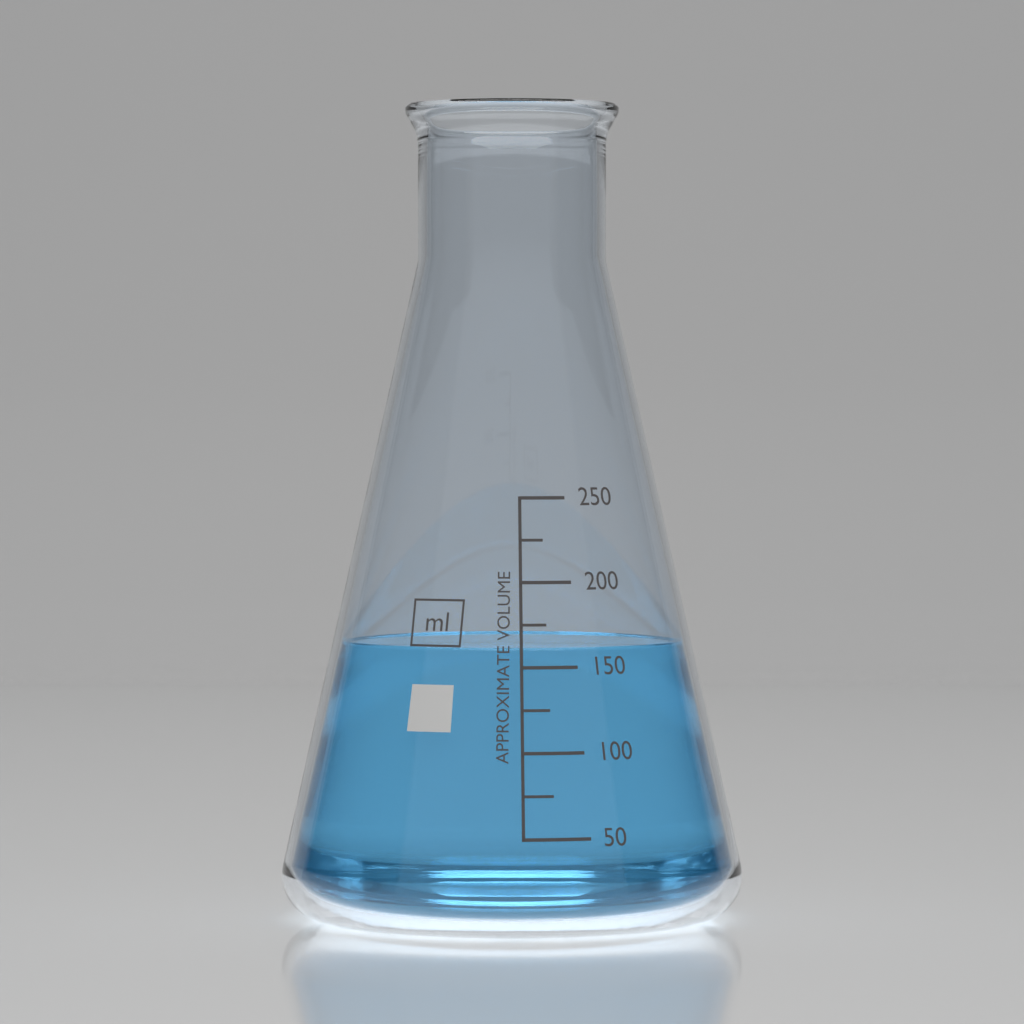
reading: 160 ml
